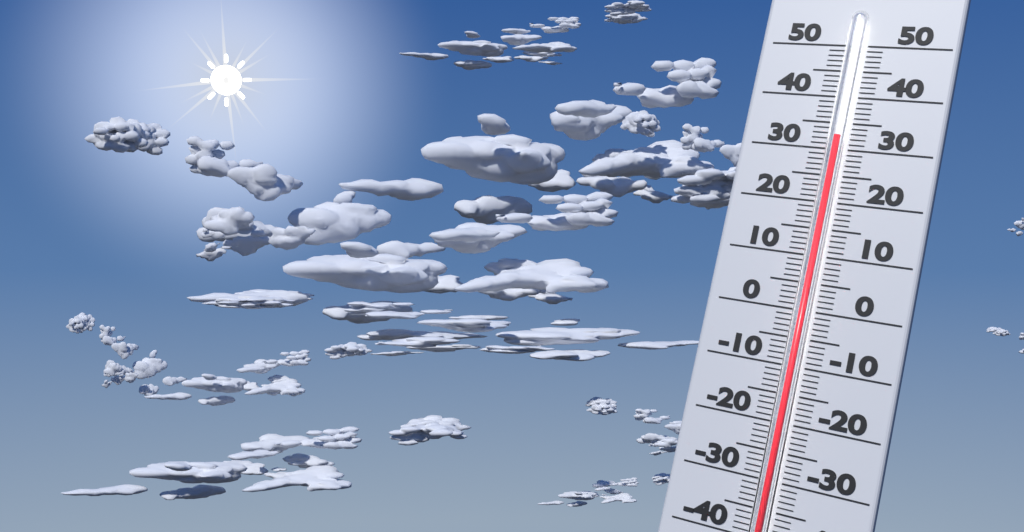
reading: 32 (no unit)
